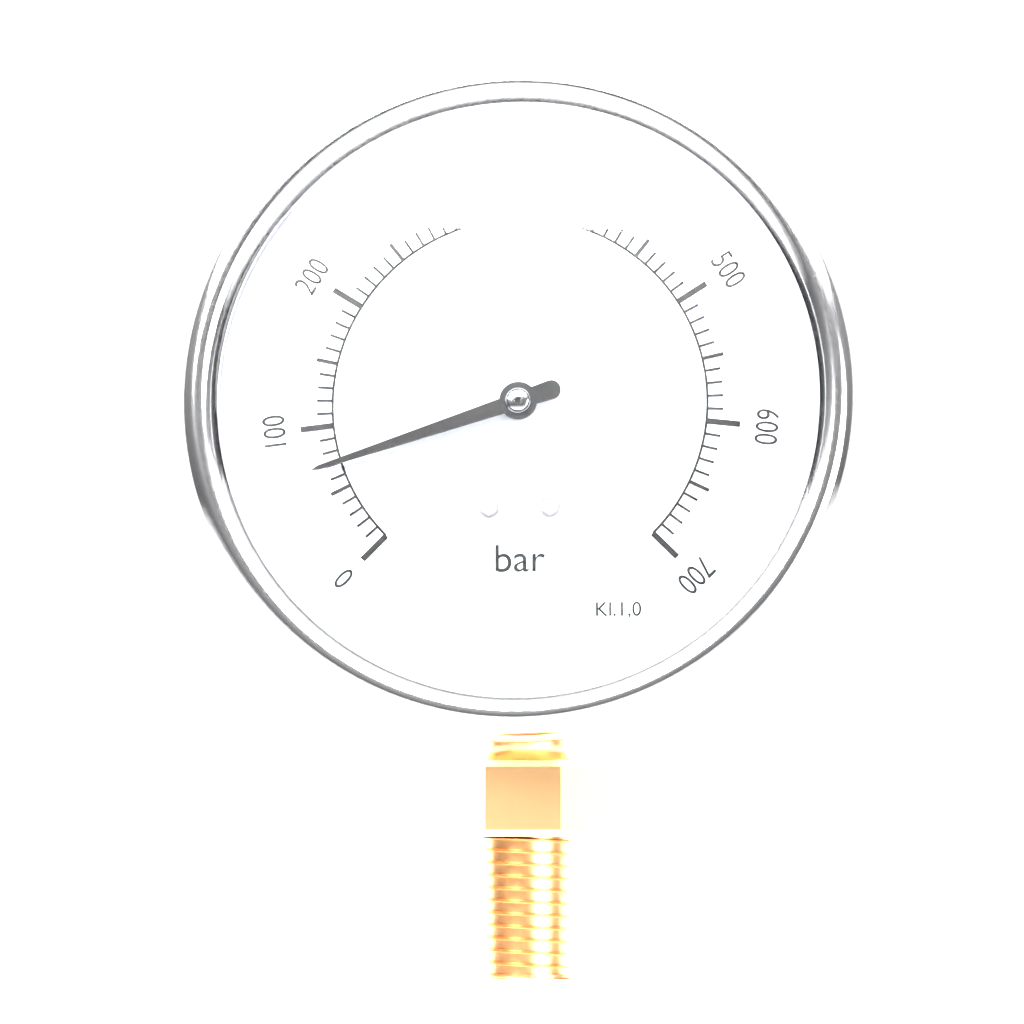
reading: 70 bar
